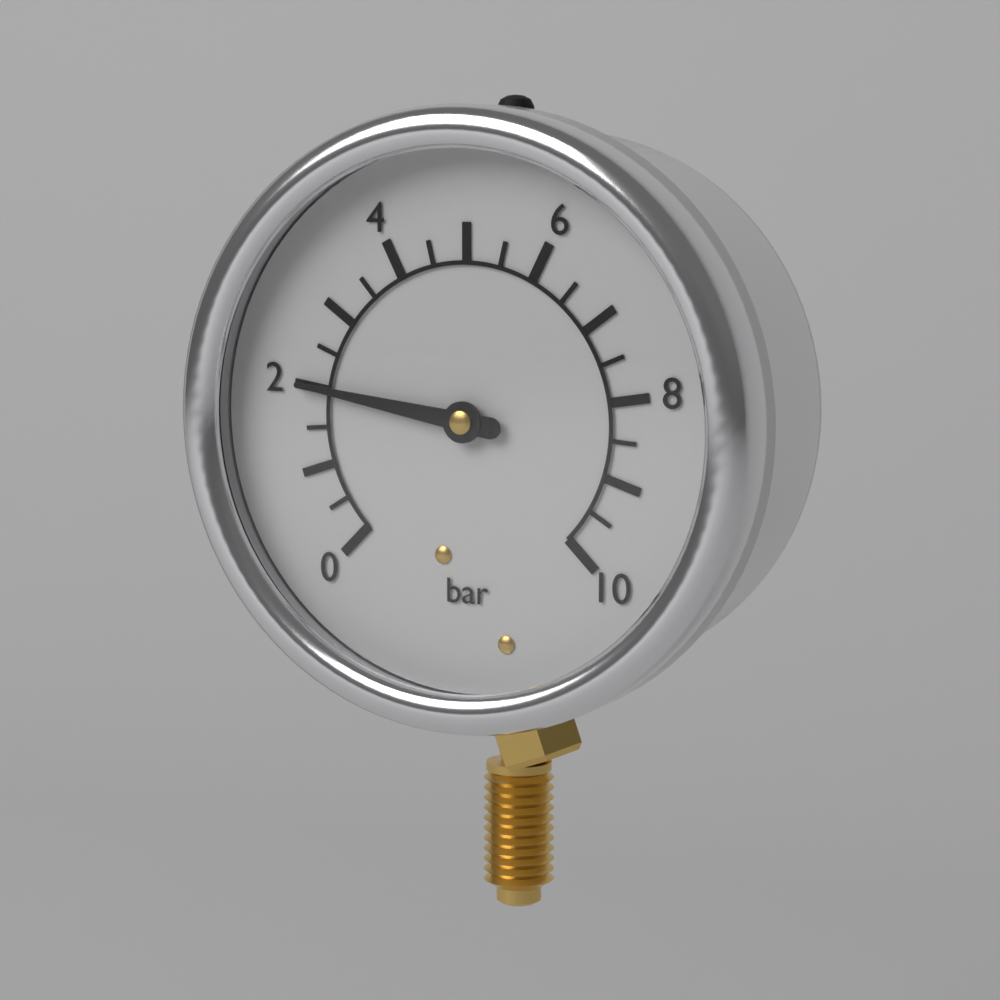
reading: 2.0 bar
